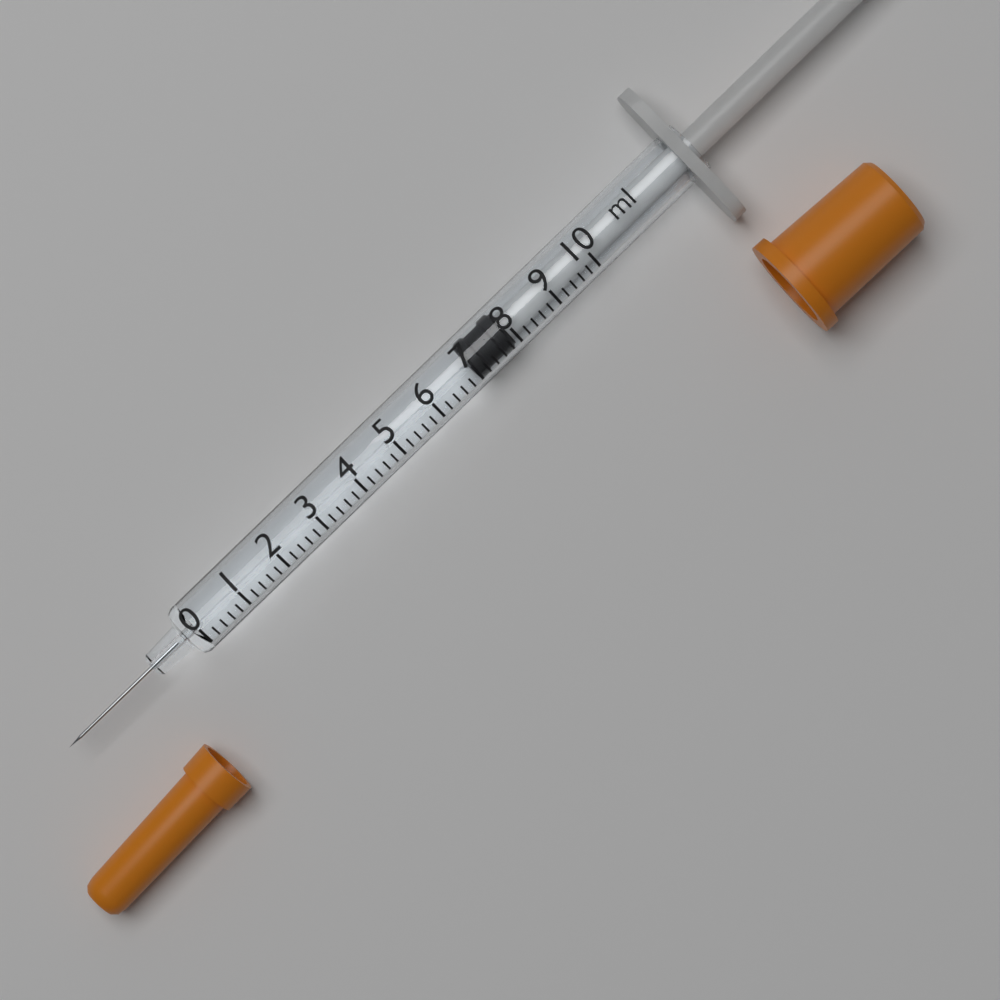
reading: 7.0 ml
